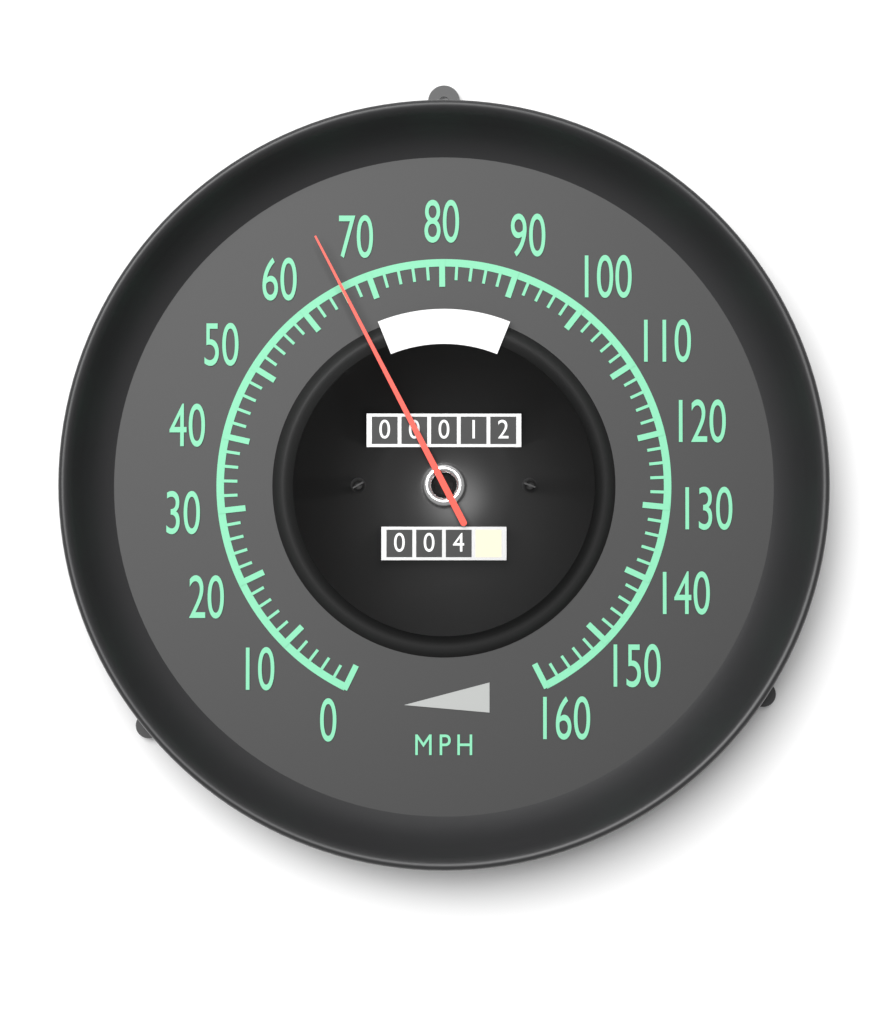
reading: 66 mph
